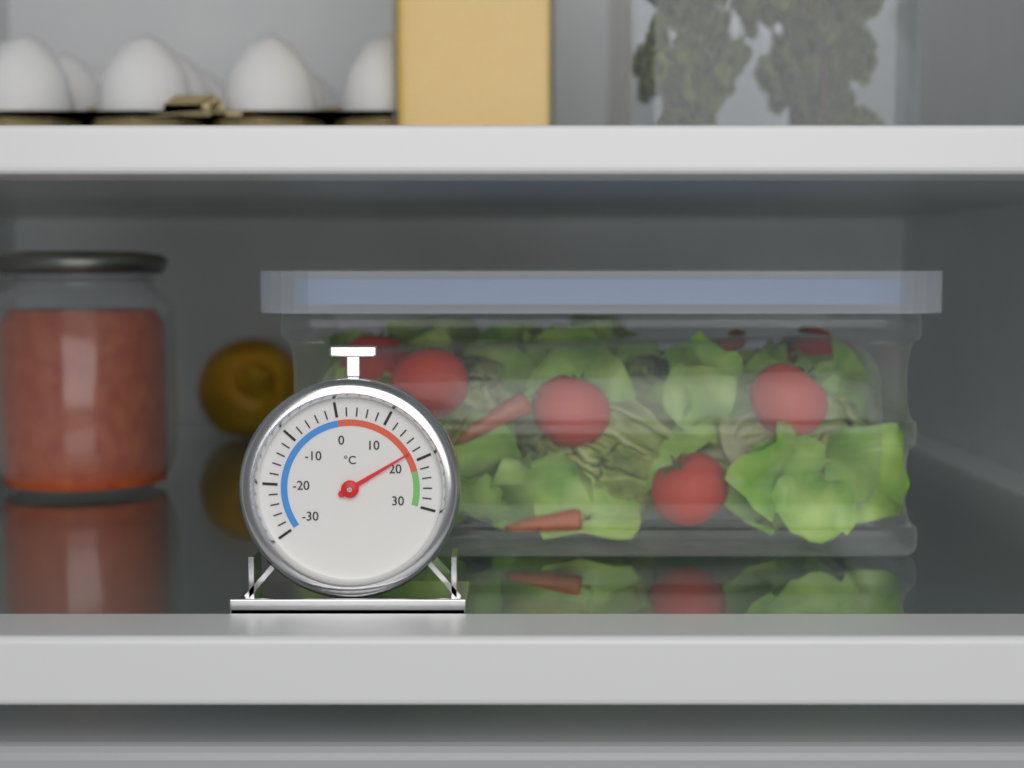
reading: 18 °C
